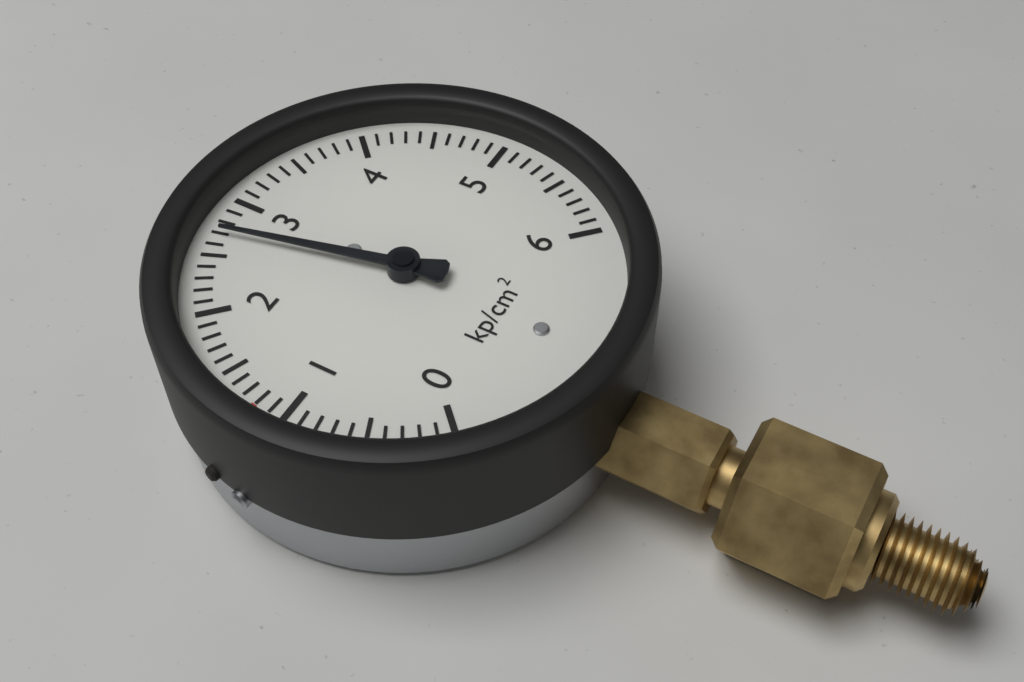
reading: 2.7 kp/cm²
